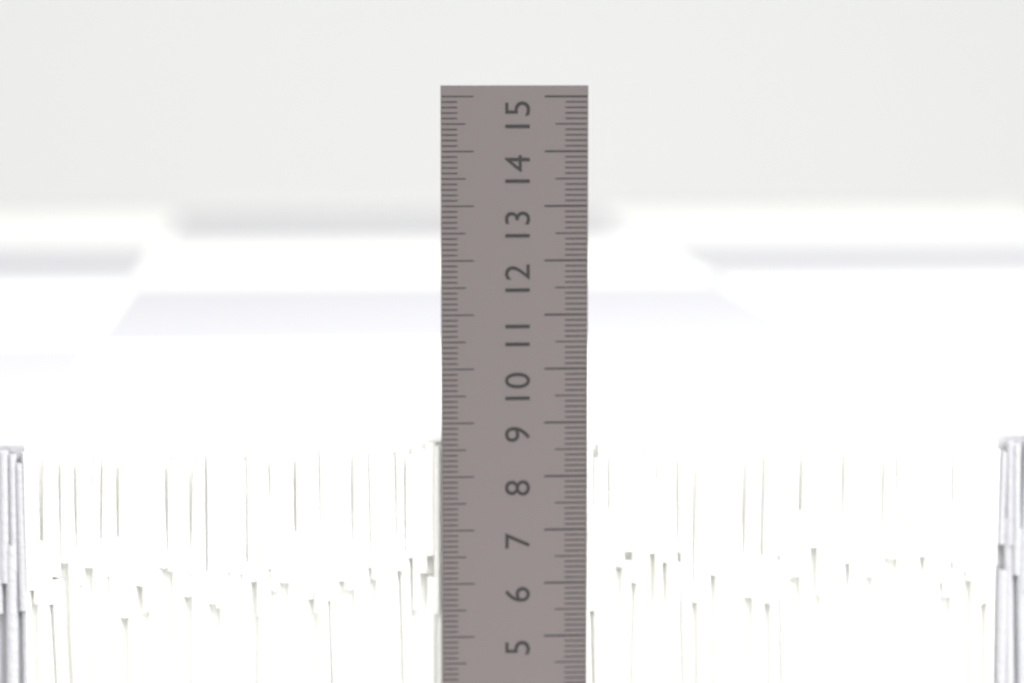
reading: 8.6 cm
